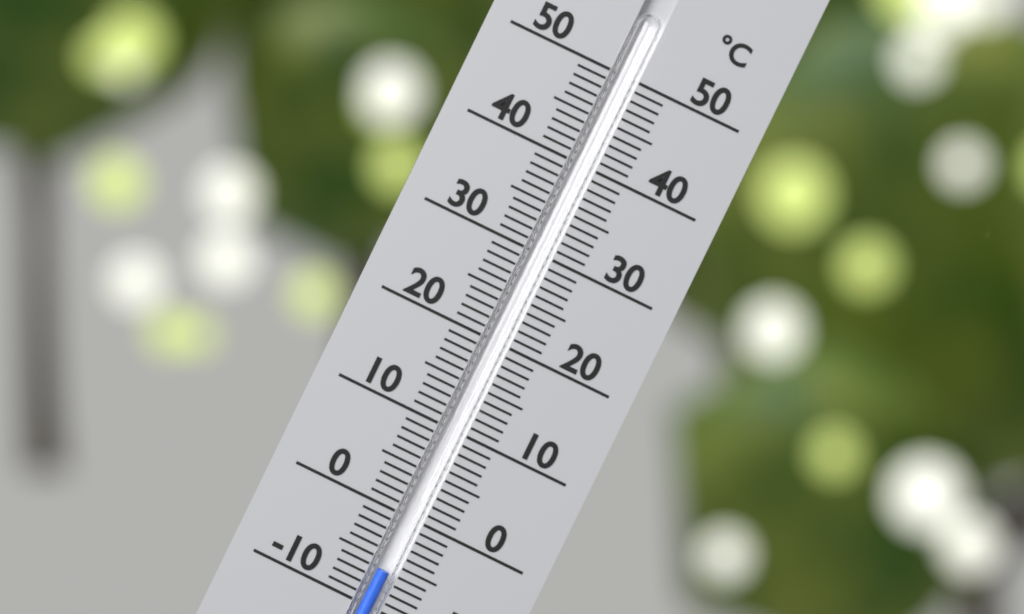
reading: -6 °C
